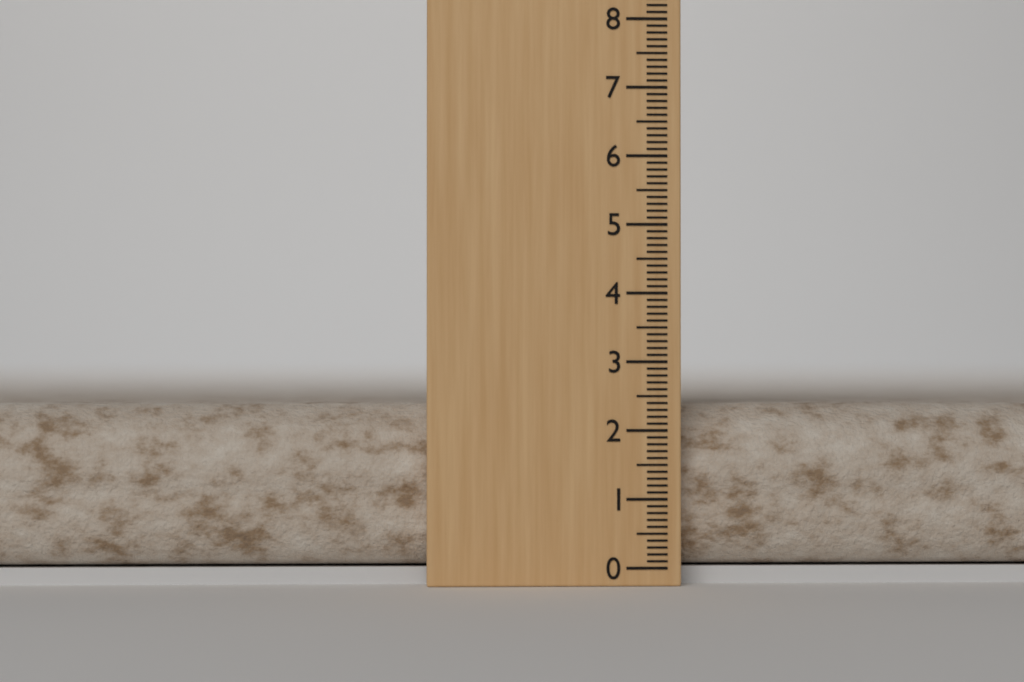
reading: 2.4 (no unit)
